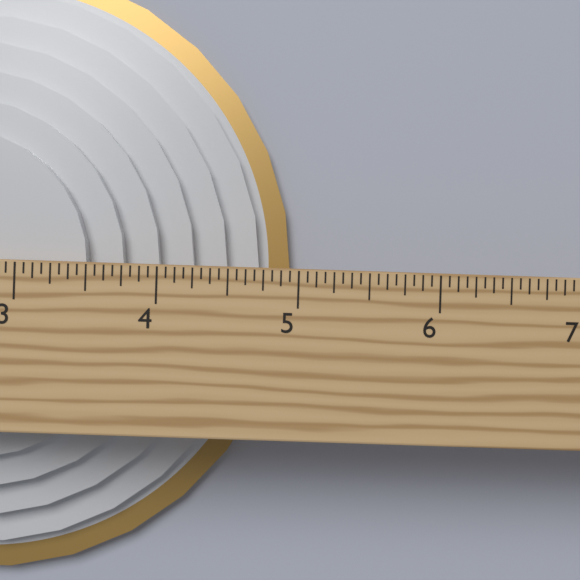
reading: 4.9375 in
